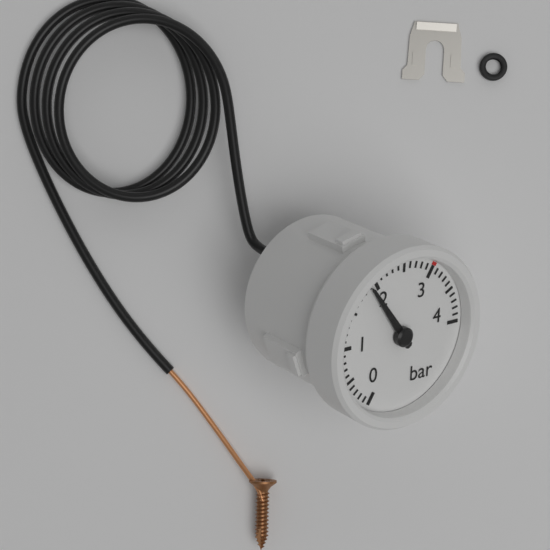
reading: 1.9 bar
